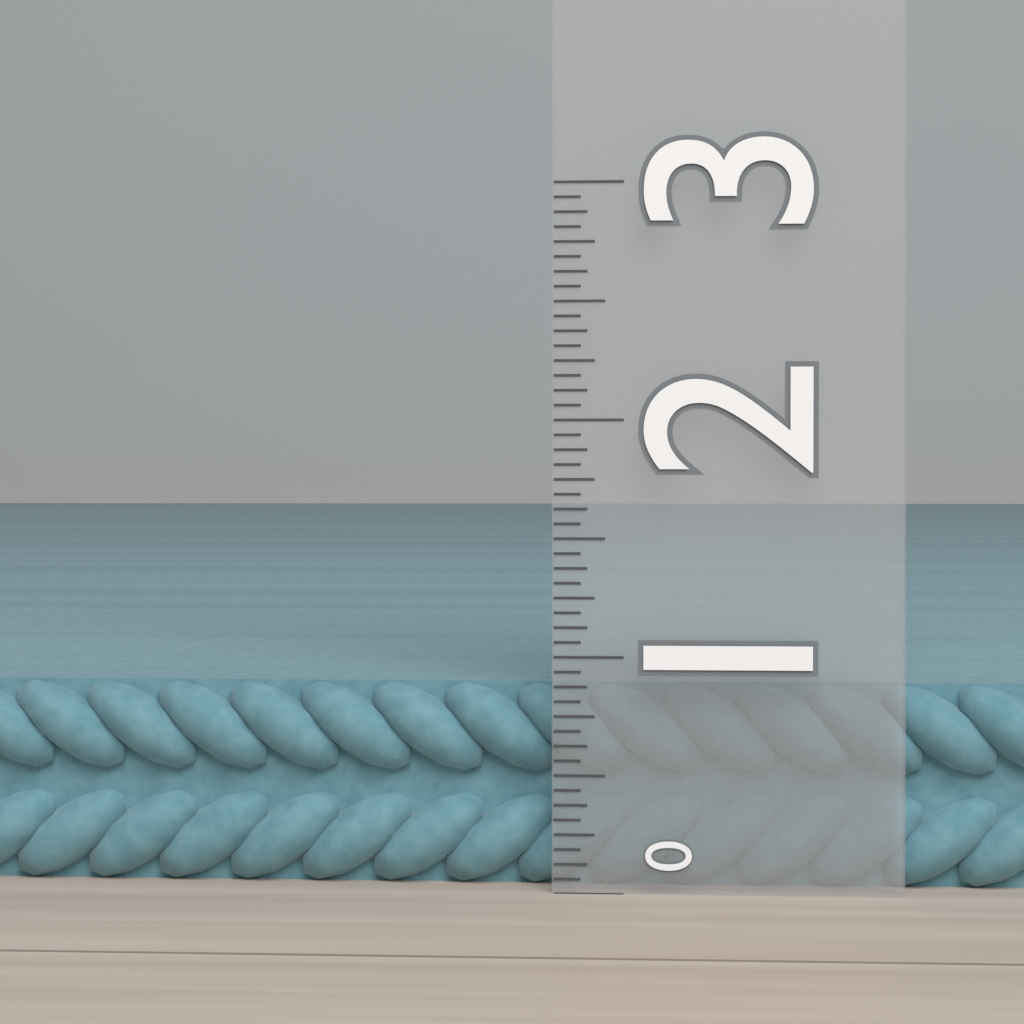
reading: 0.8750 (no unit)
